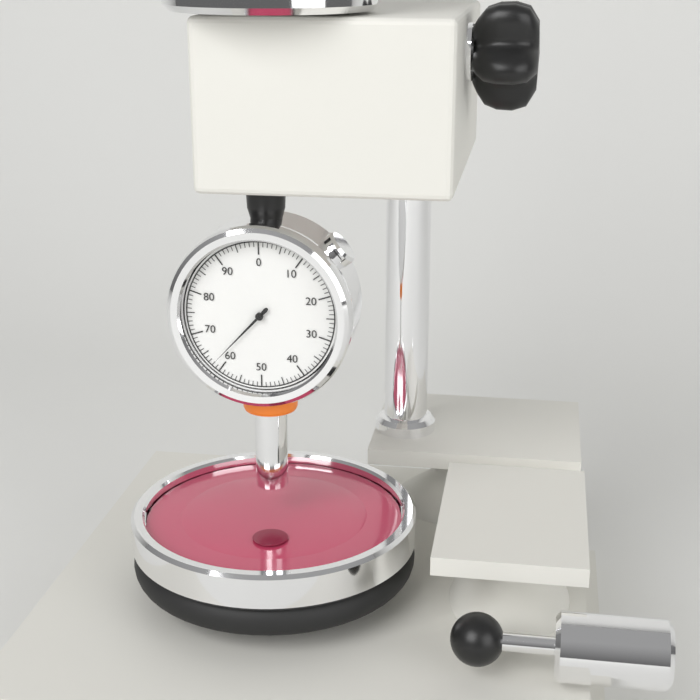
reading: 62 (no unit)
